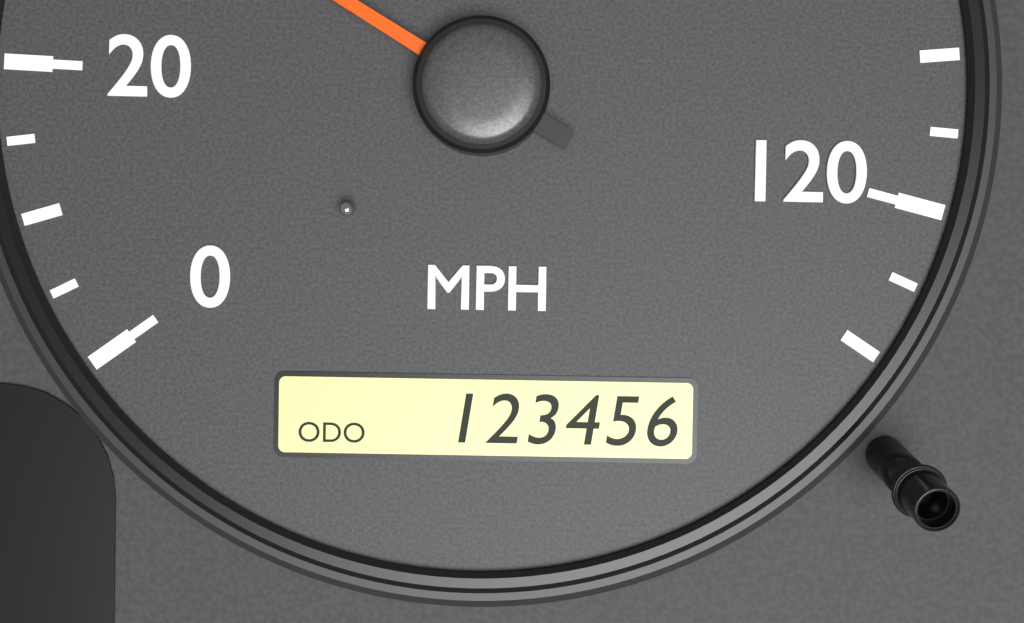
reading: 35 MPH
